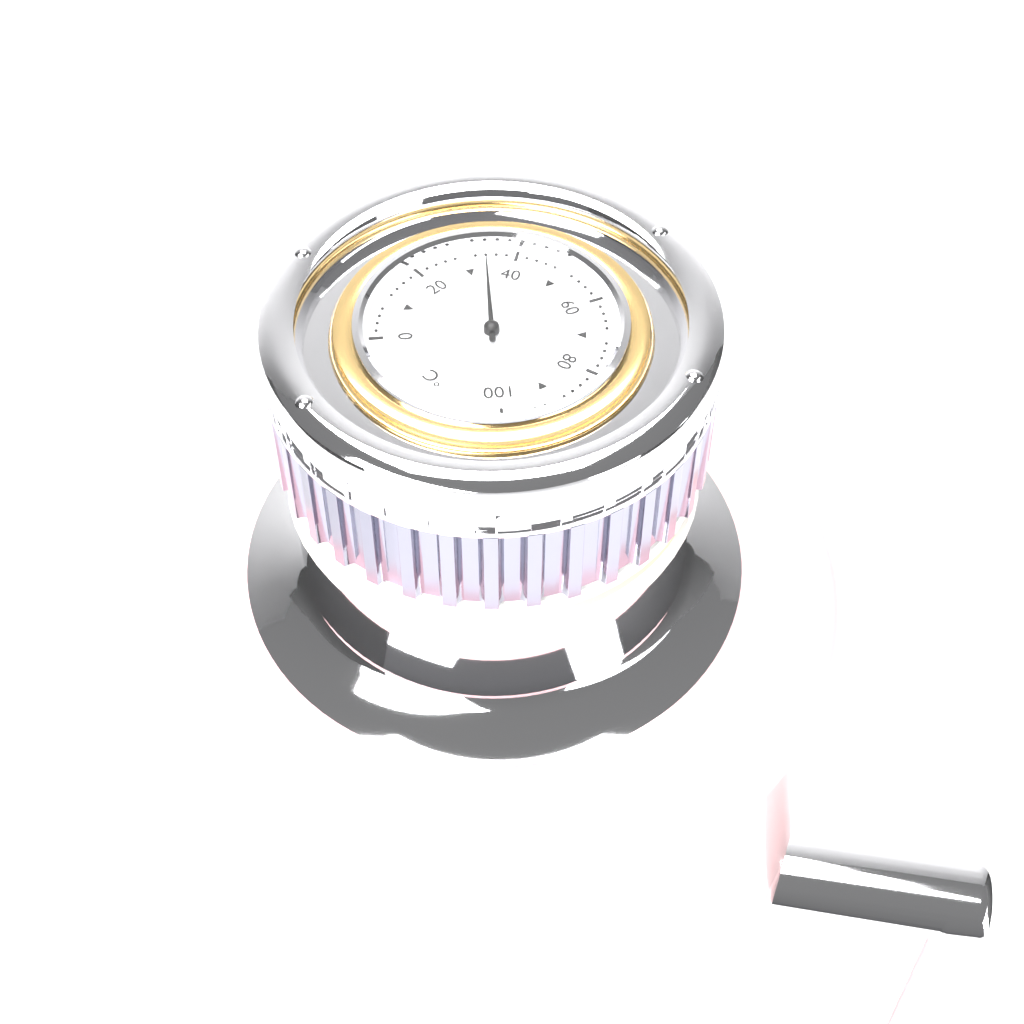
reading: 34 °C
